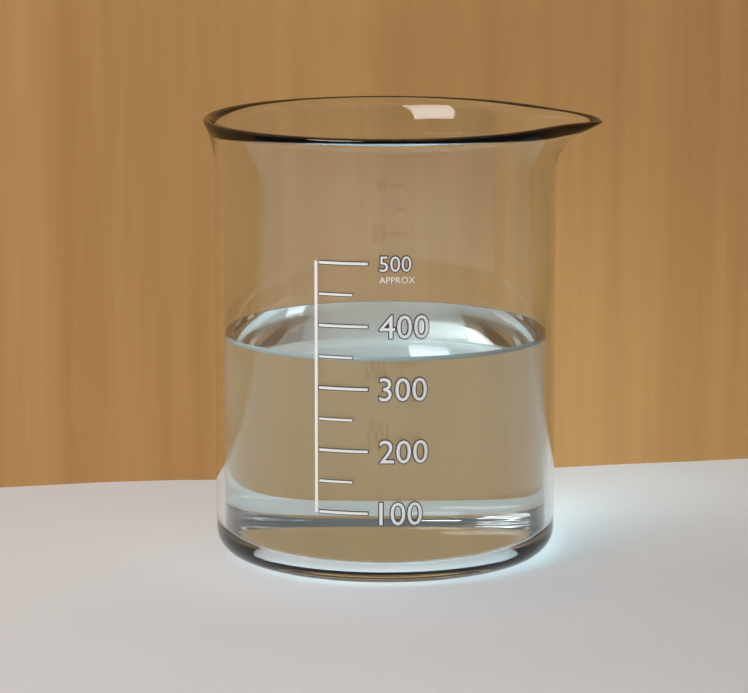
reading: 350 (no unit)
